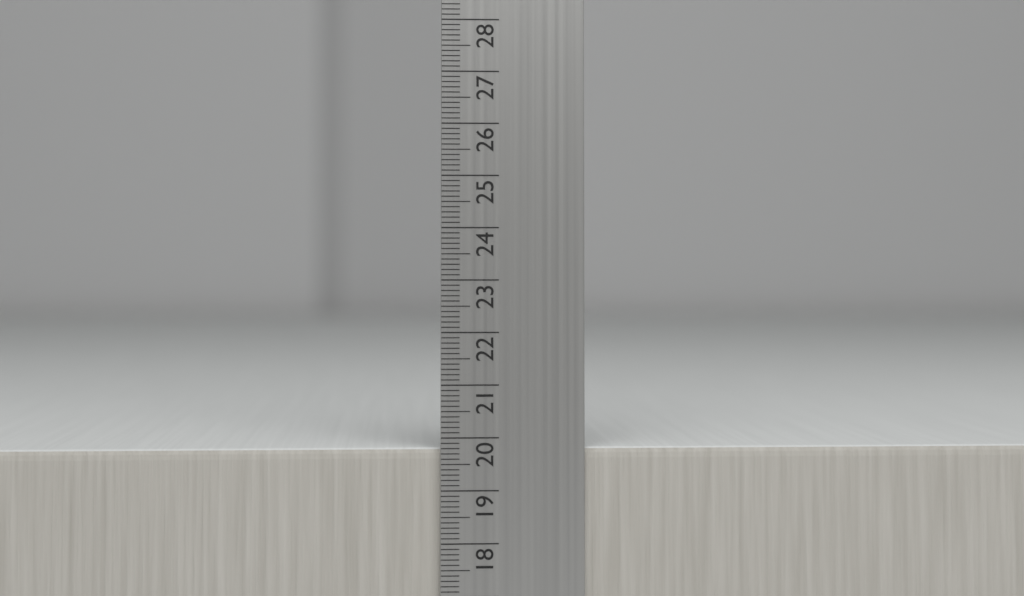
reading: 19.8 cm
